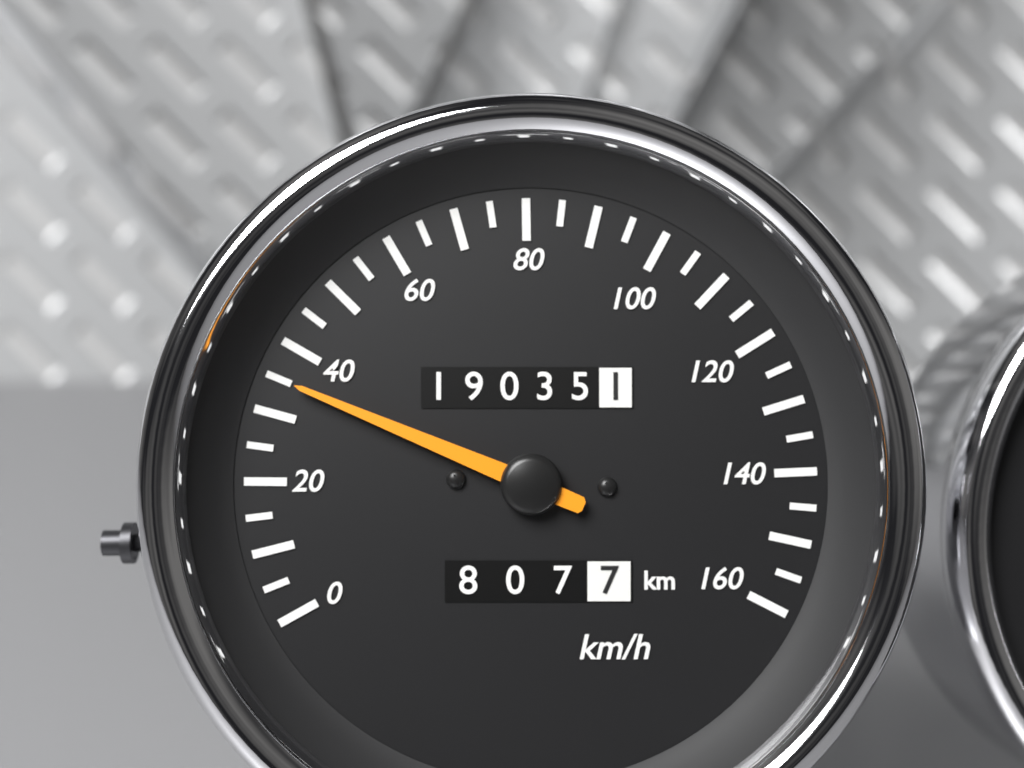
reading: 35 km/h
